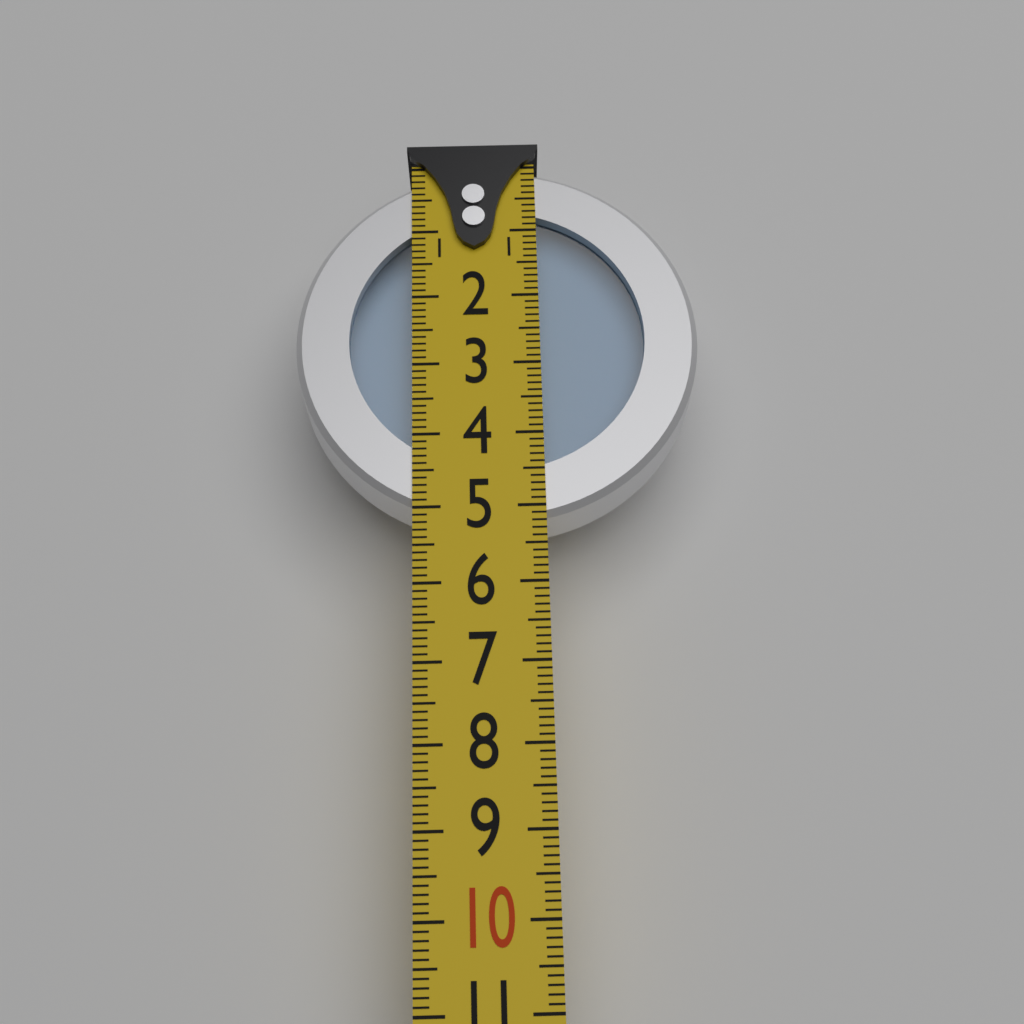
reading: 5.2 (no unit)
